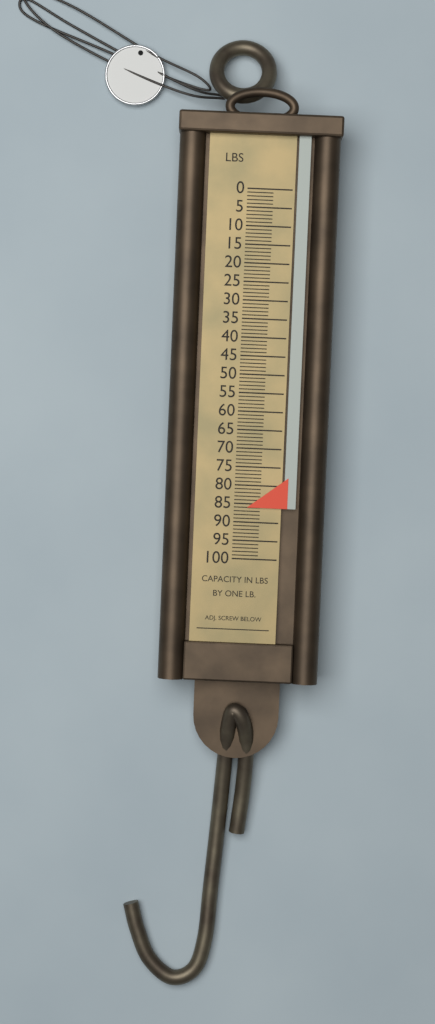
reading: 86 lb
